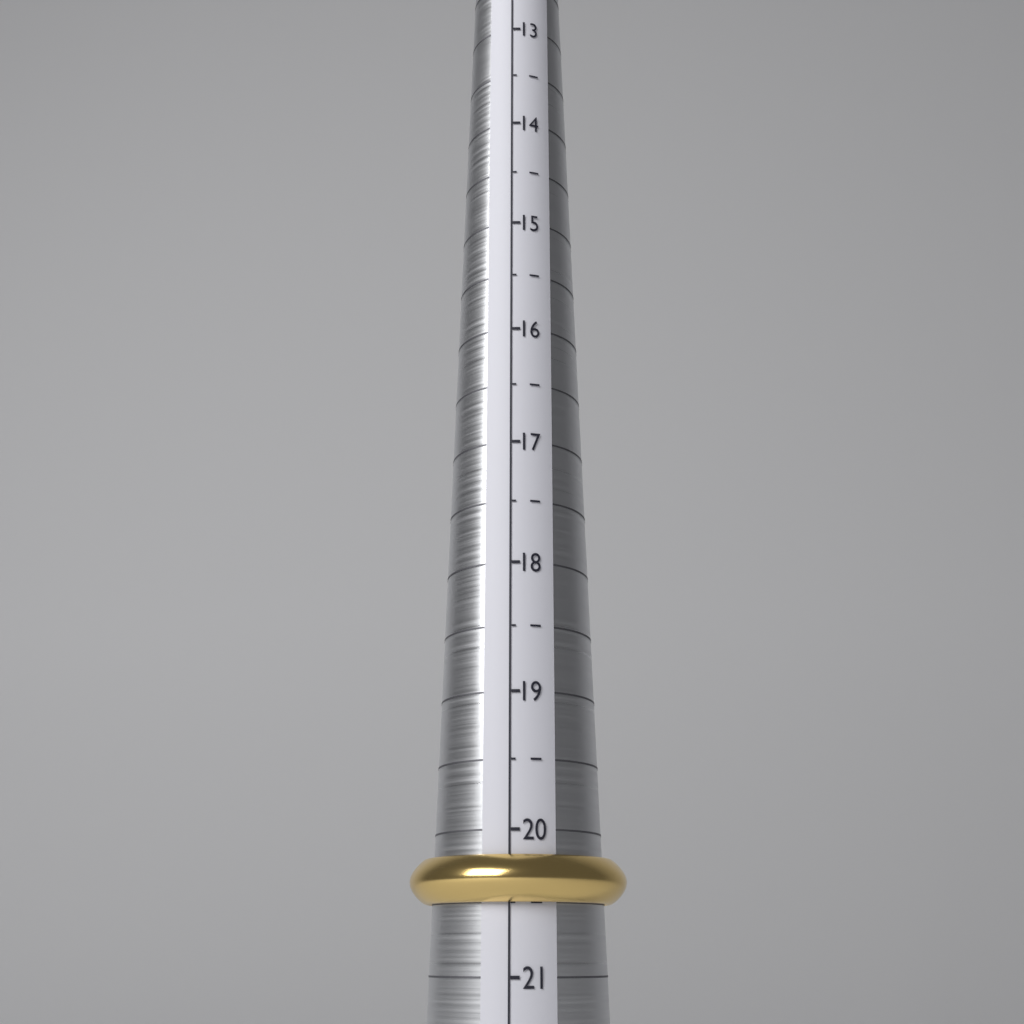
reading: 20.5 (no unit)
